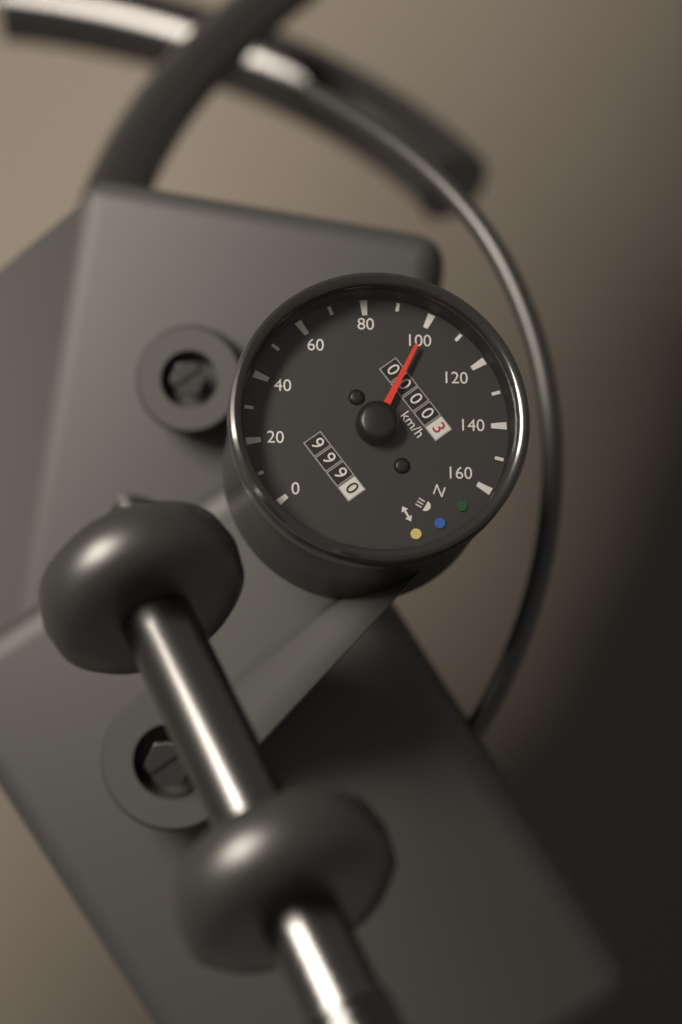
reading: 100 km/h
